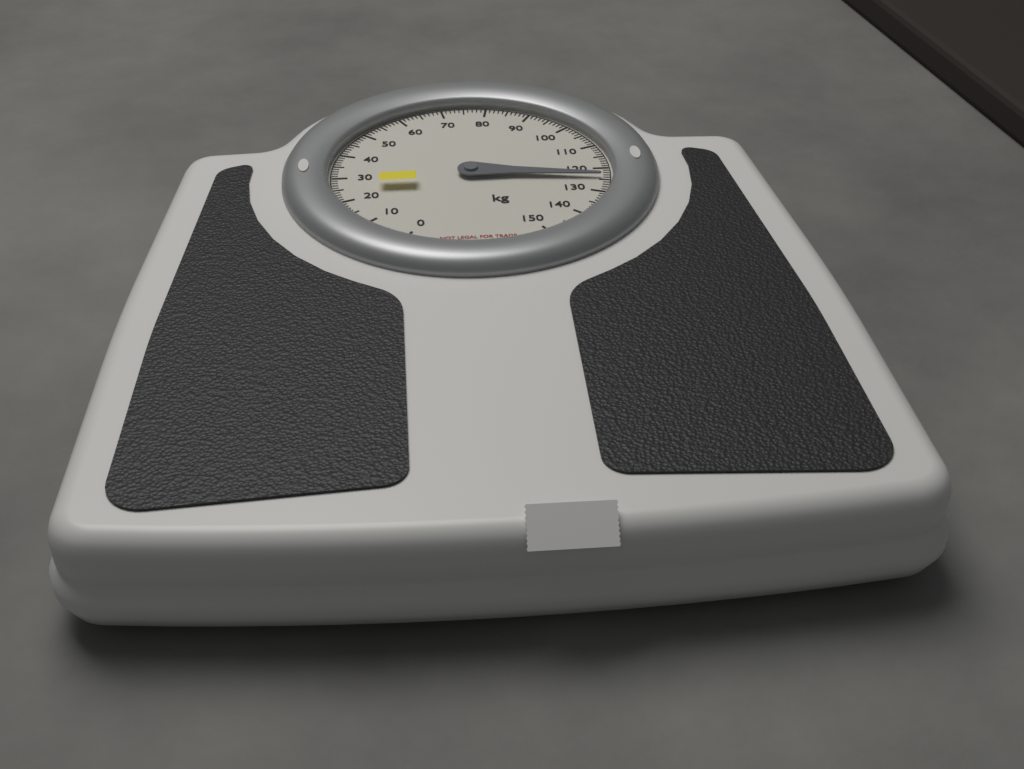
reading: 124 kg
